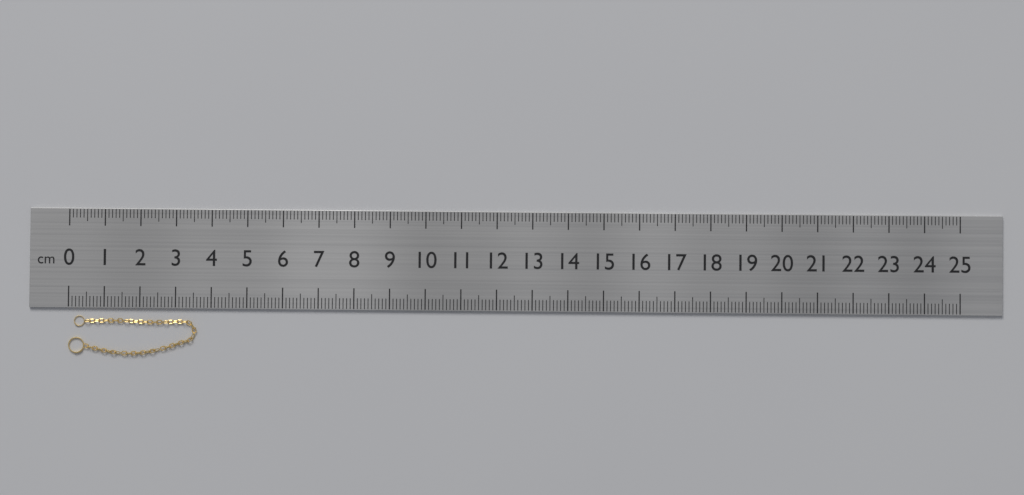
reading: 3.6 cm
